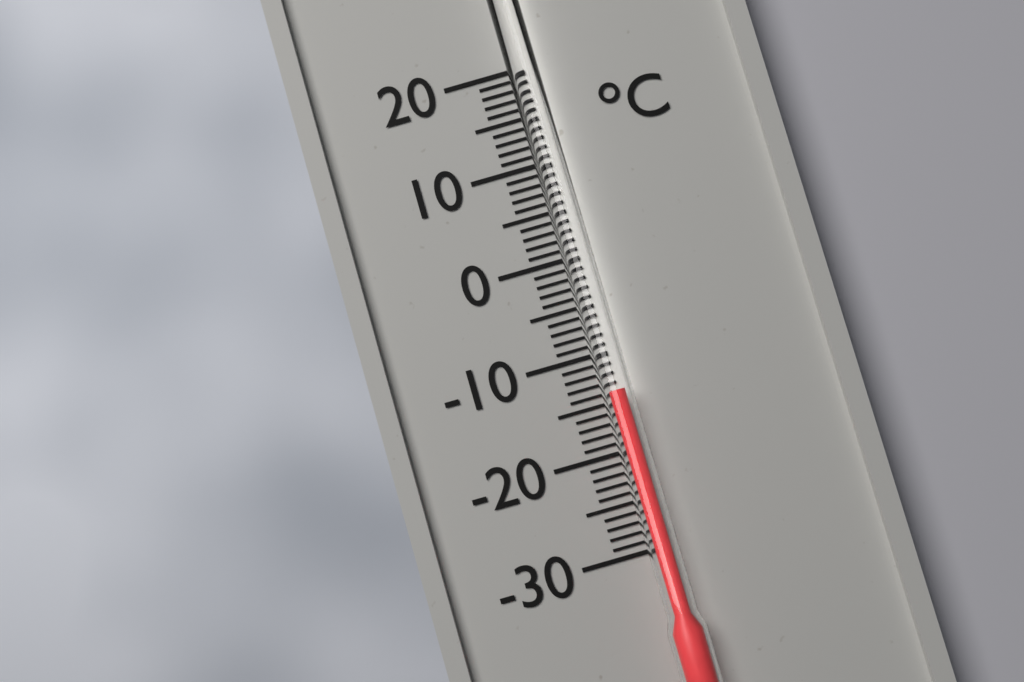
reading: -14 °C
